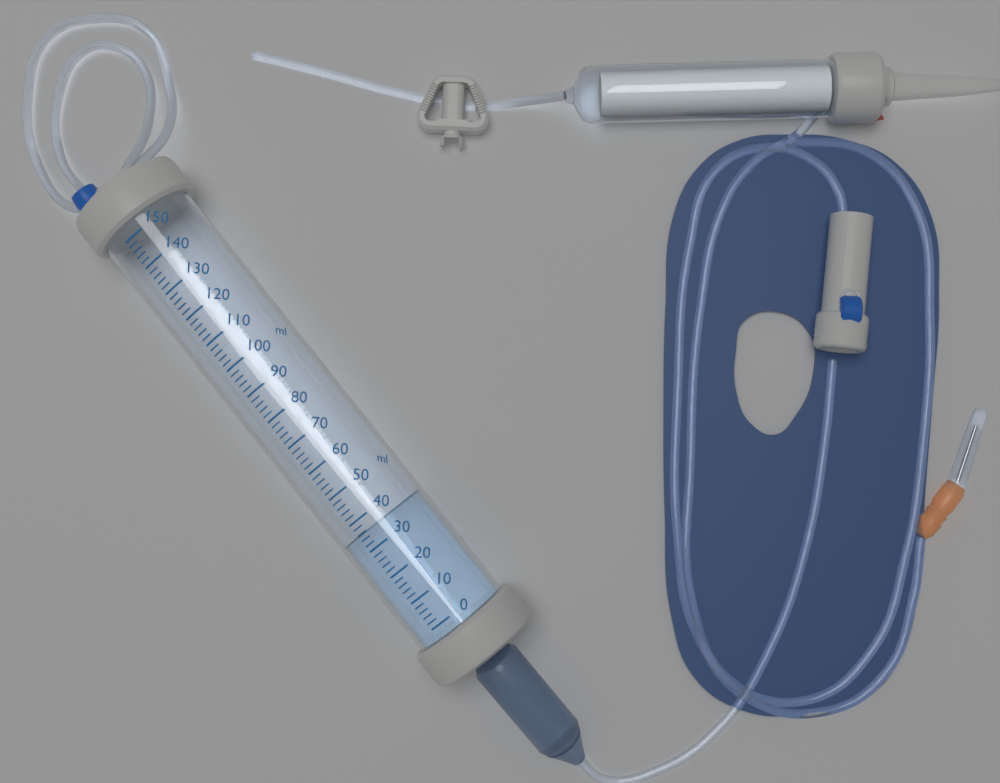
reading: 36 ml
